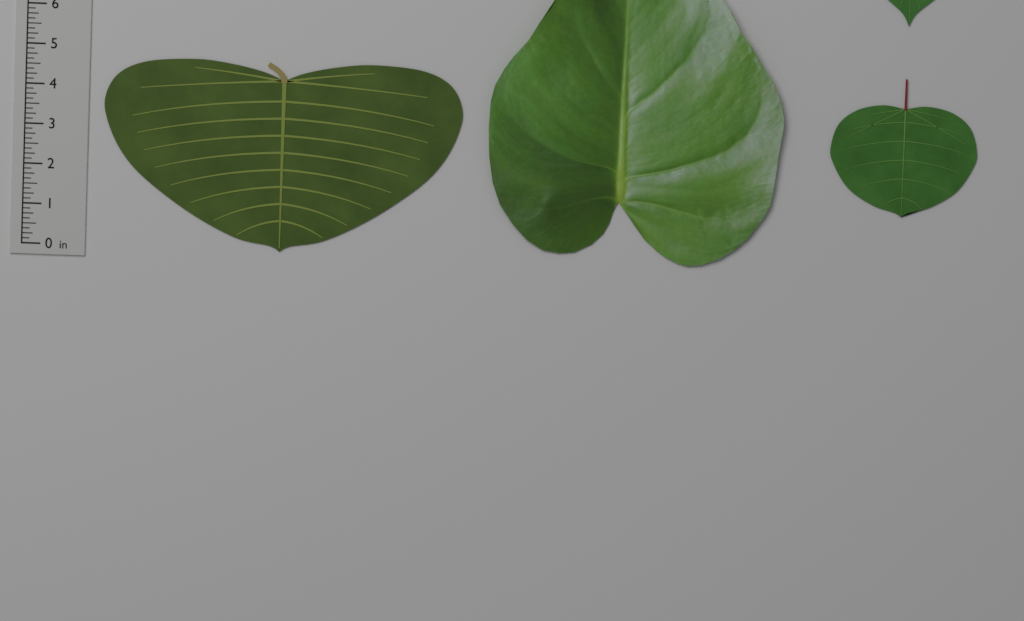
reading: 4.750 in
